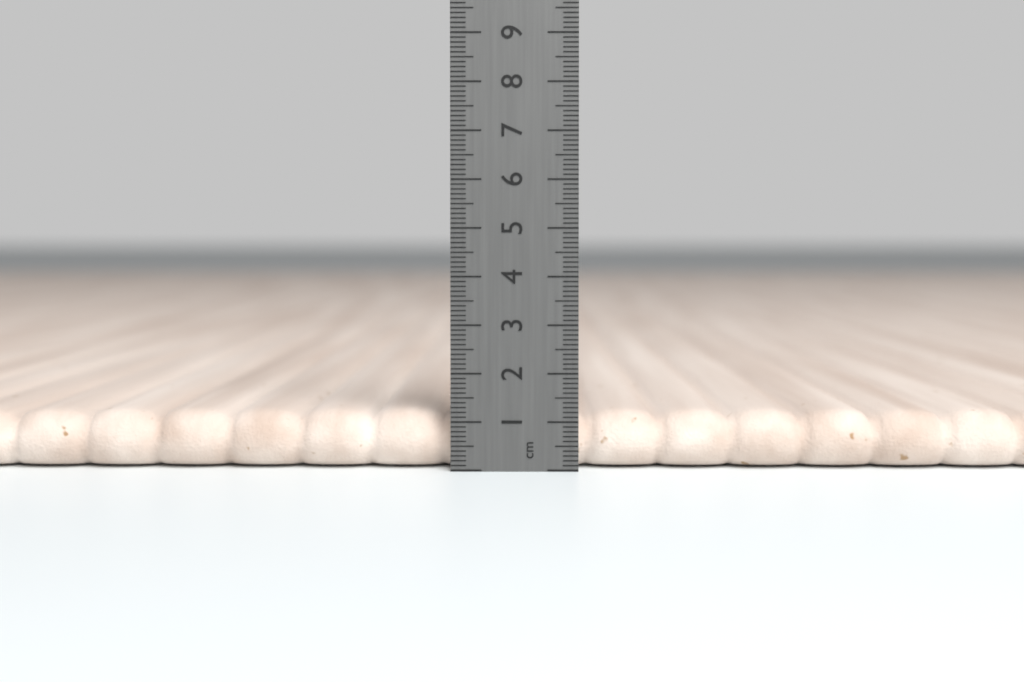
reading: 1.2 cm
